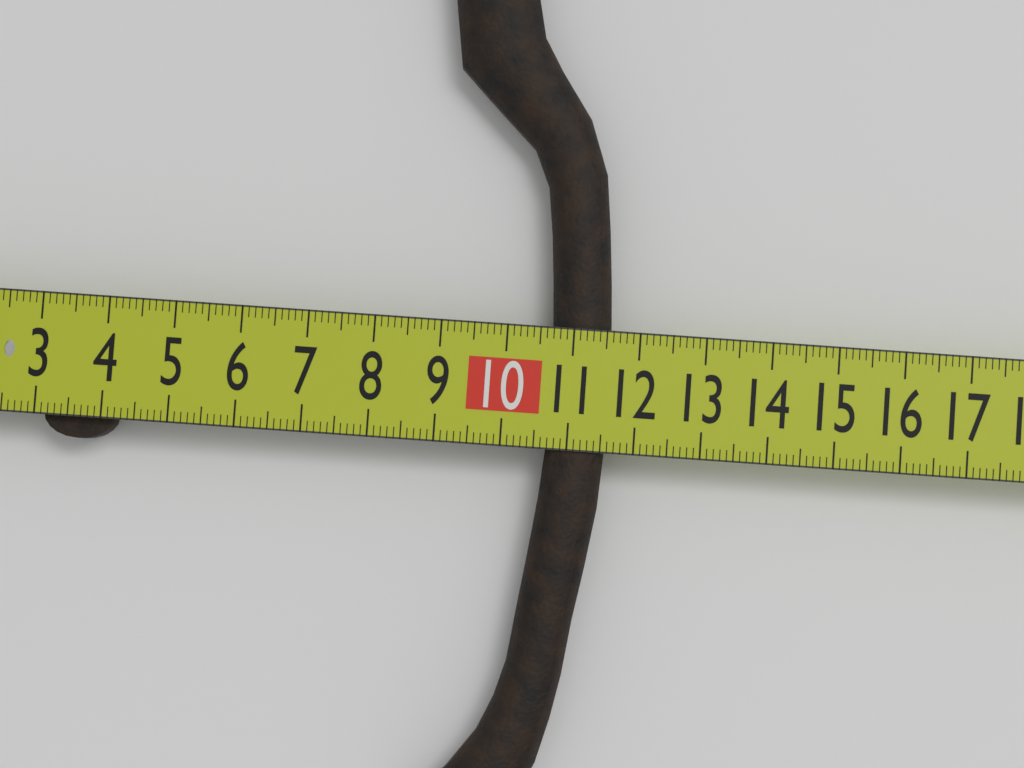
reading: 11.6 cm
